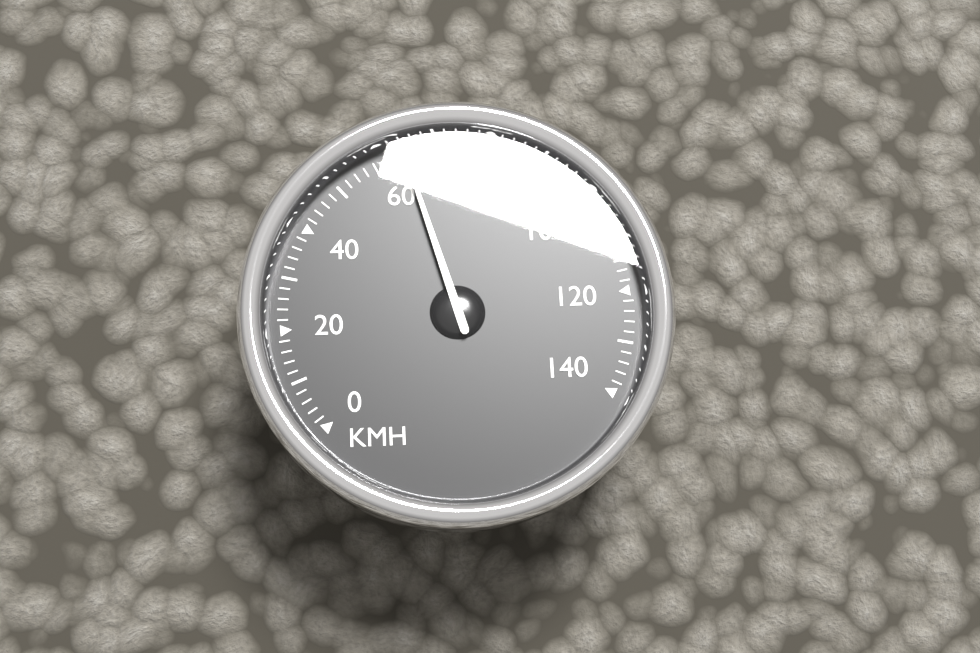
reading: 64 km/h
